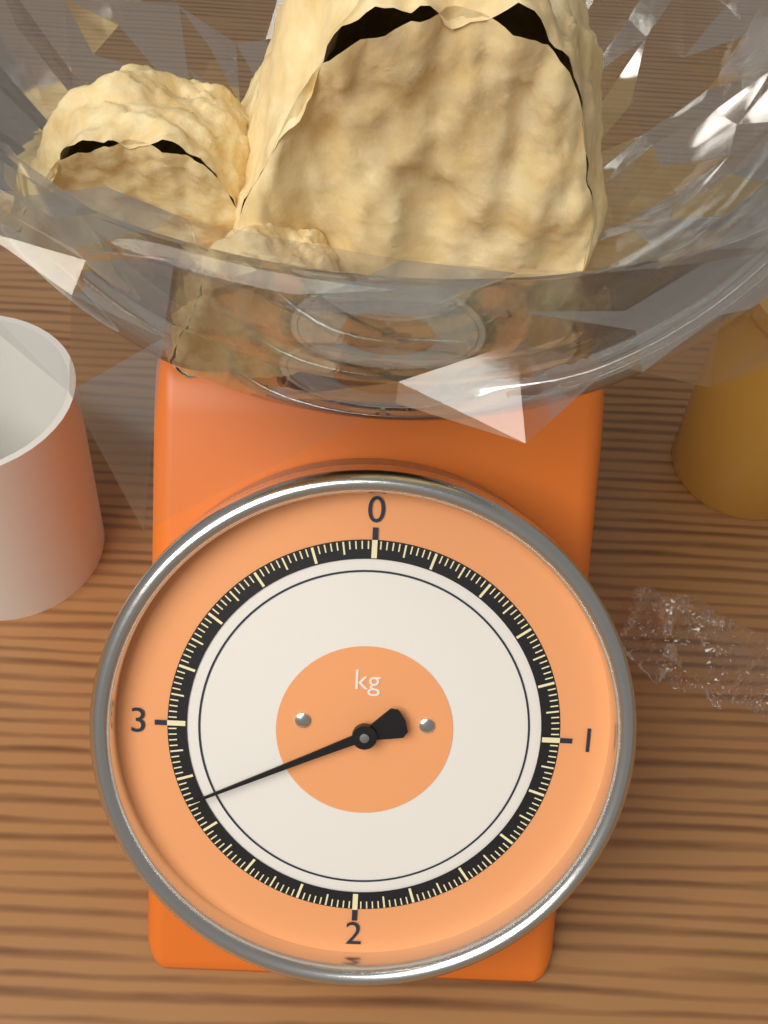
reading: 2.72 kg
